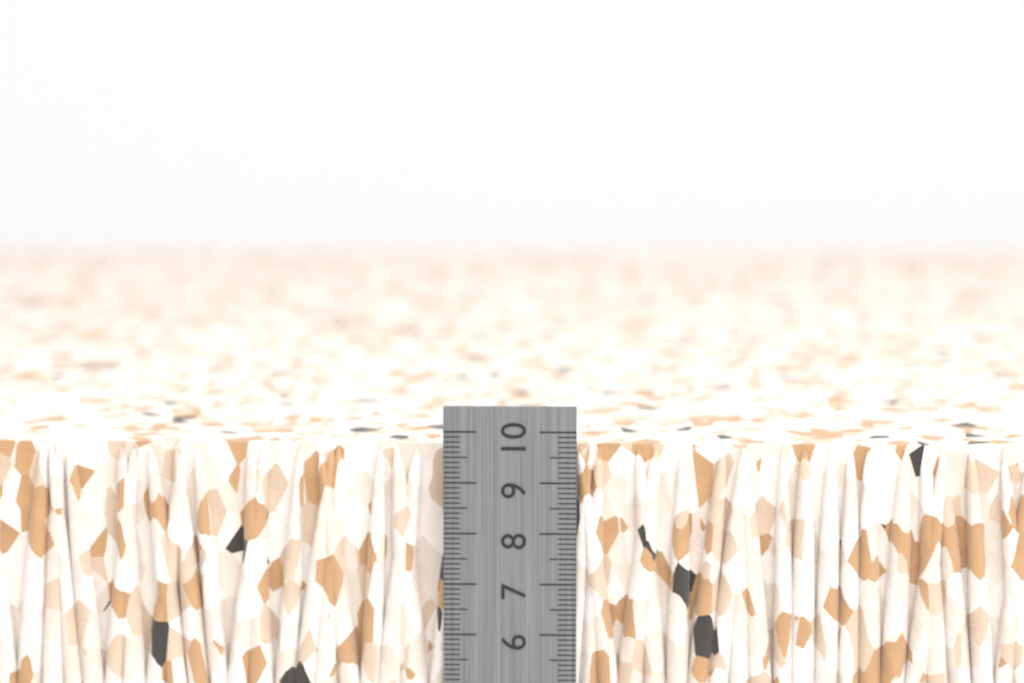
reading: 9.7 cm
